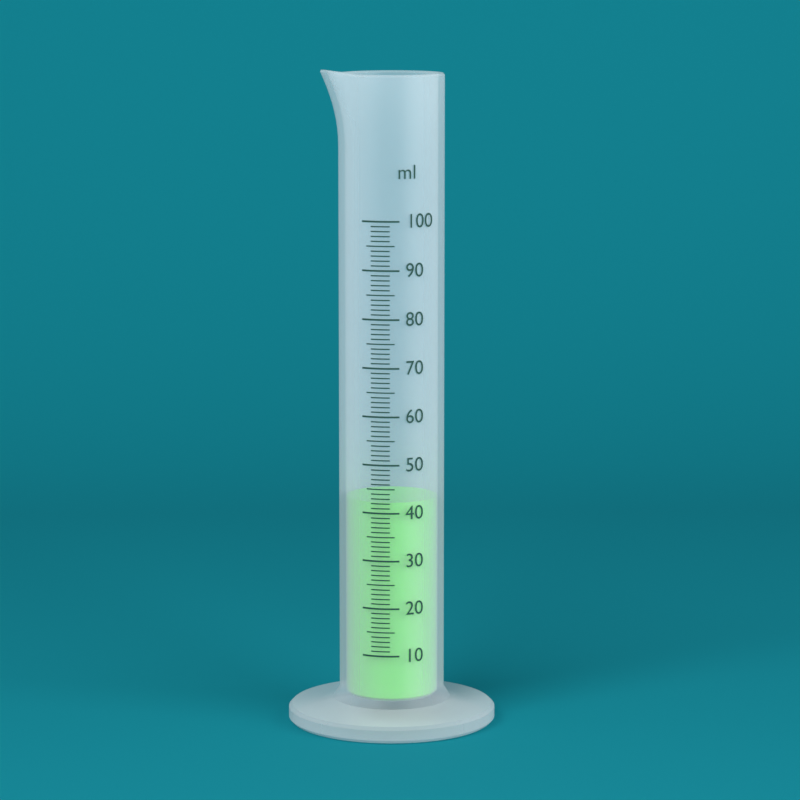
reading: 42 ml
